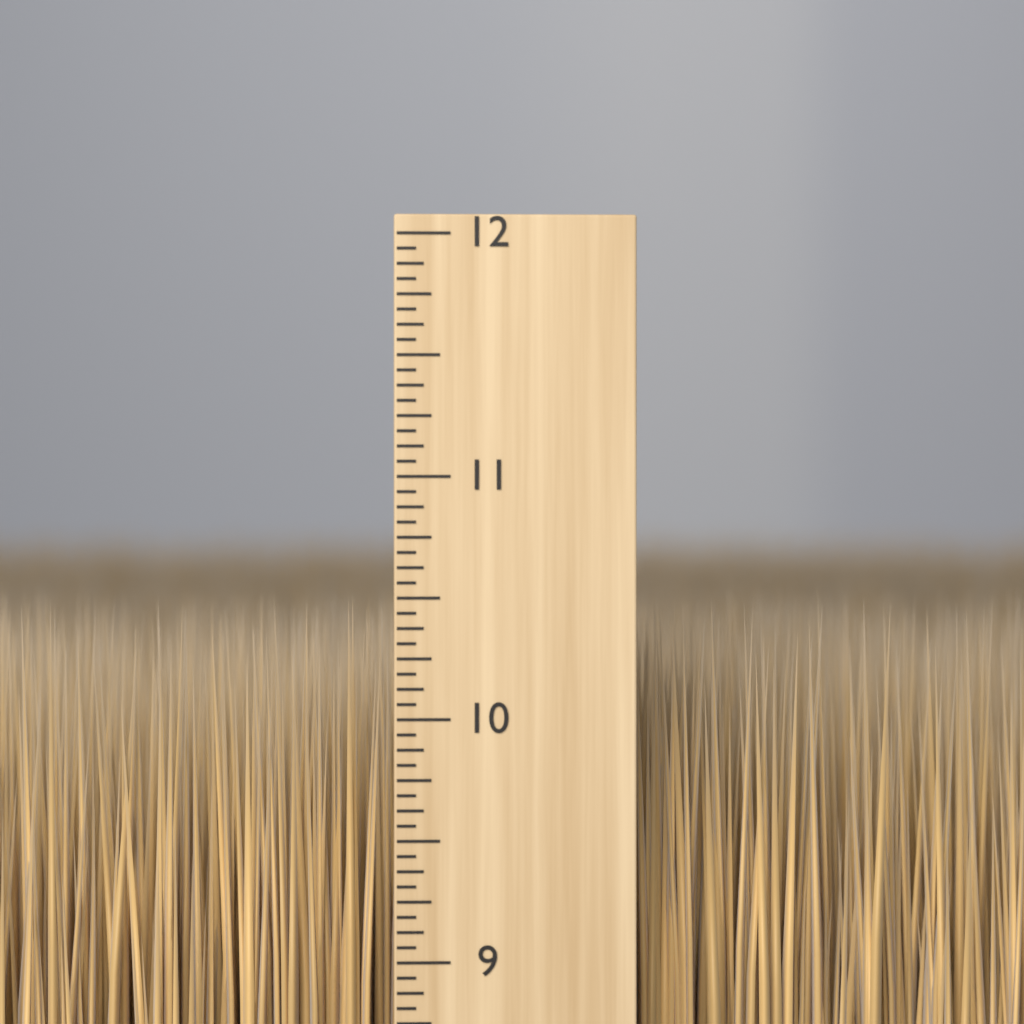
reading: 10.5000 inch
